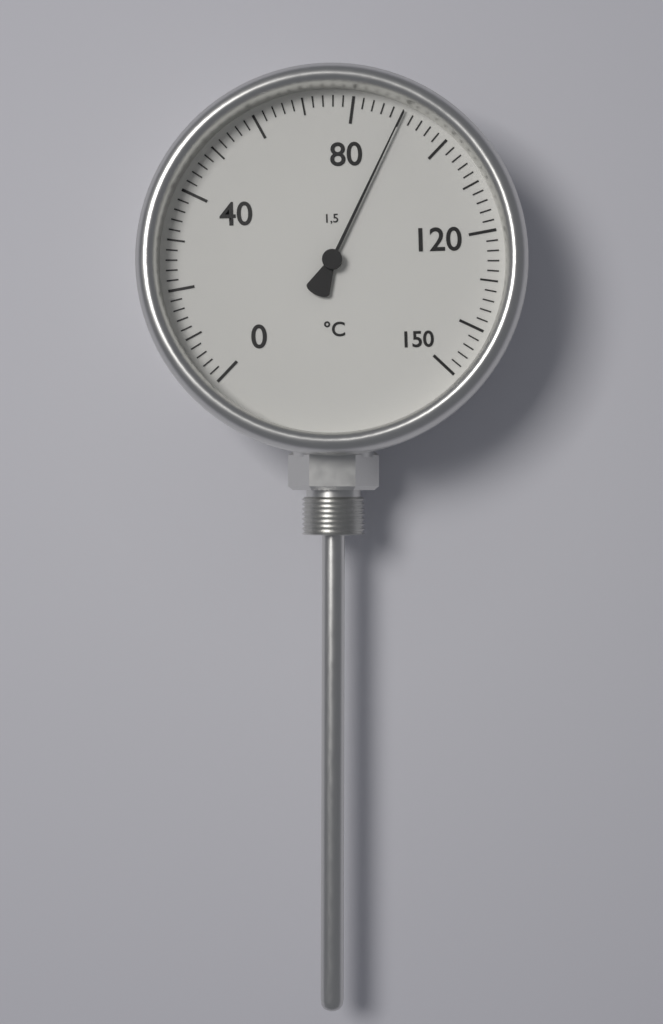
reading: 90 °C
